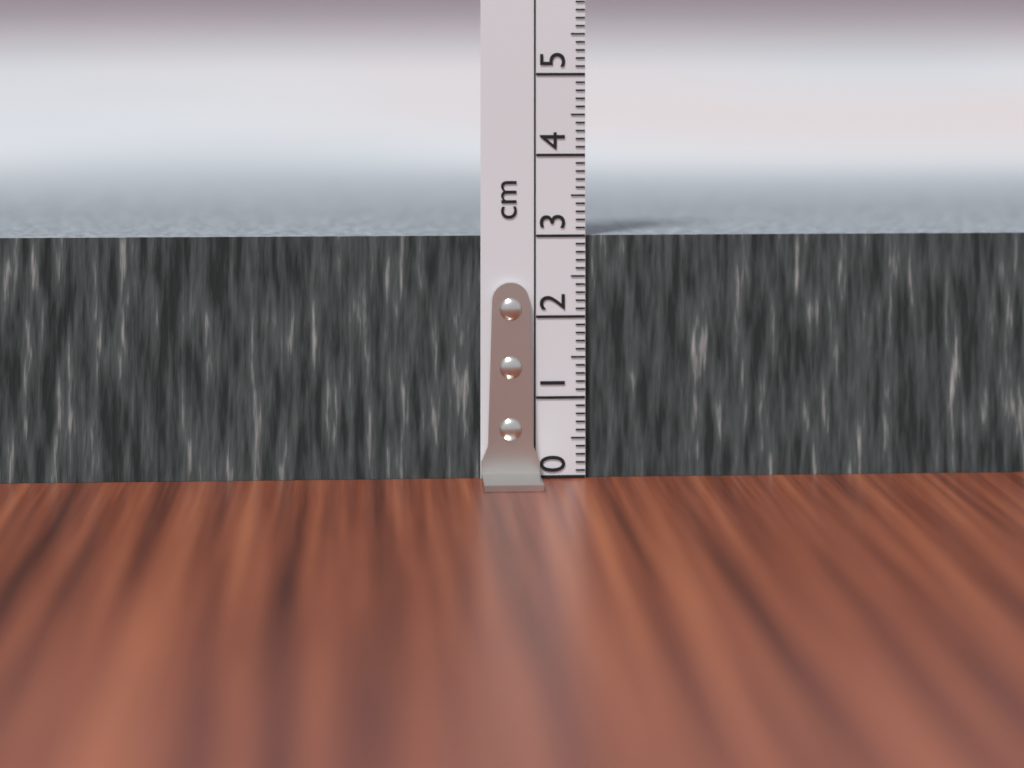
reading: 3.0 cm
